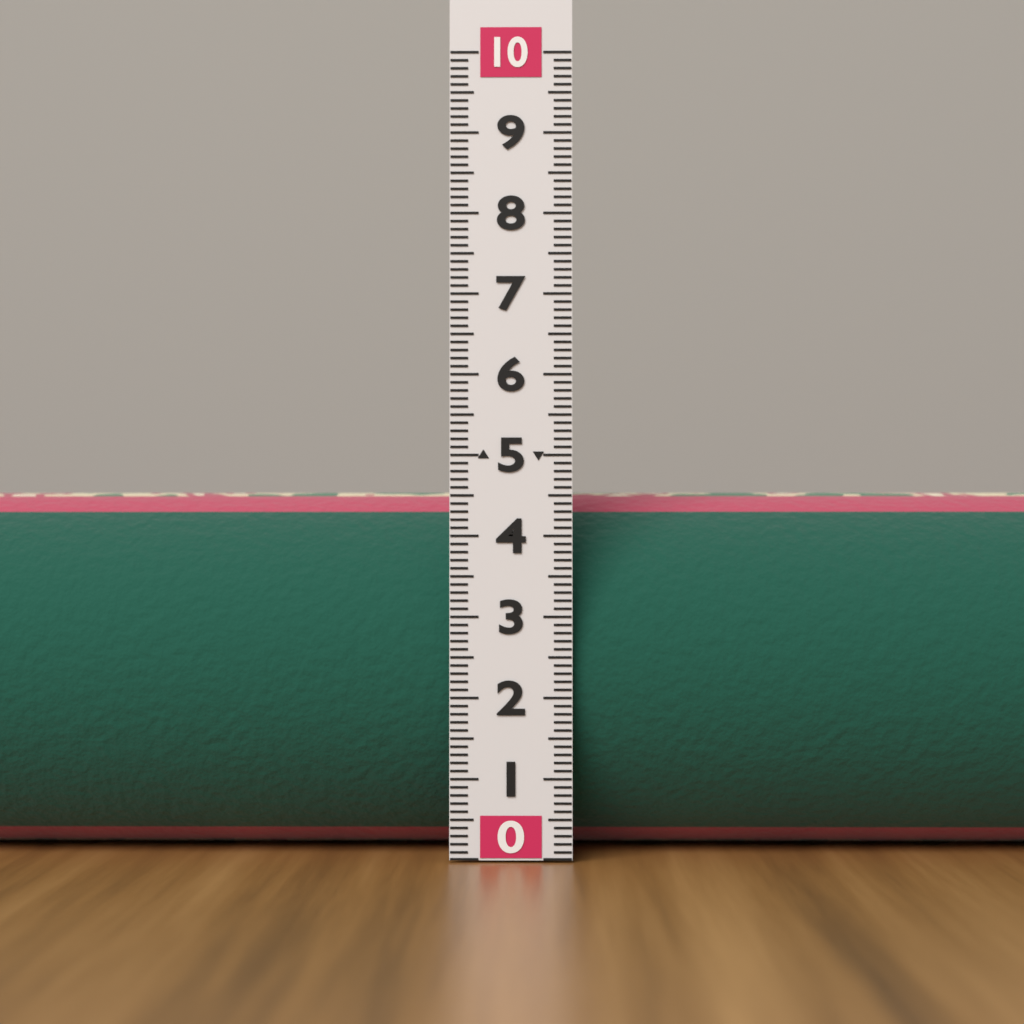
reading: 4.6 (no unit)
